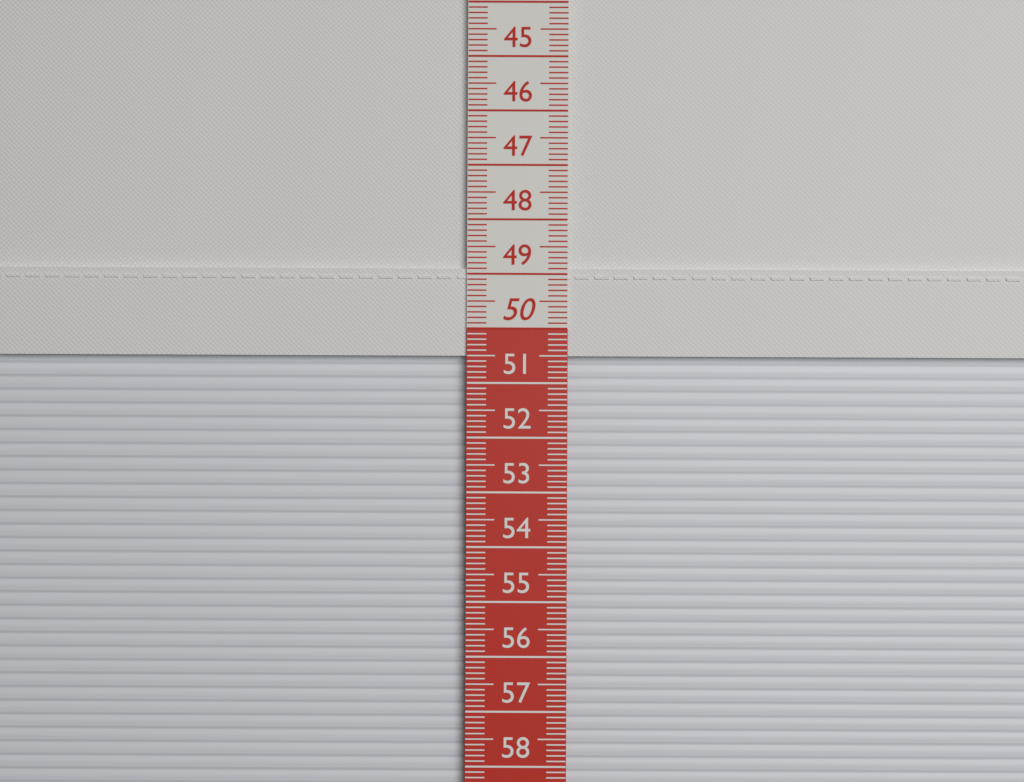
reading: 50.5 cm
